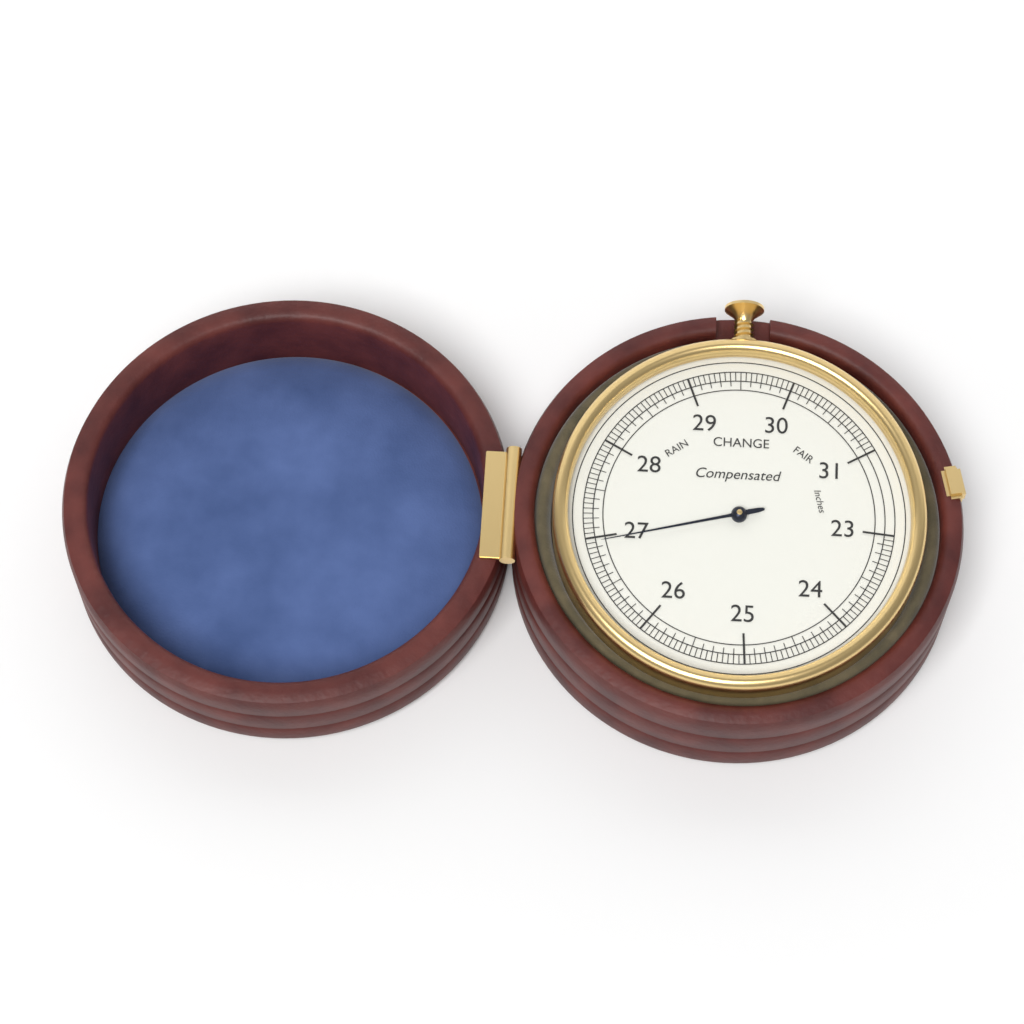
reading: 26.95 inches
